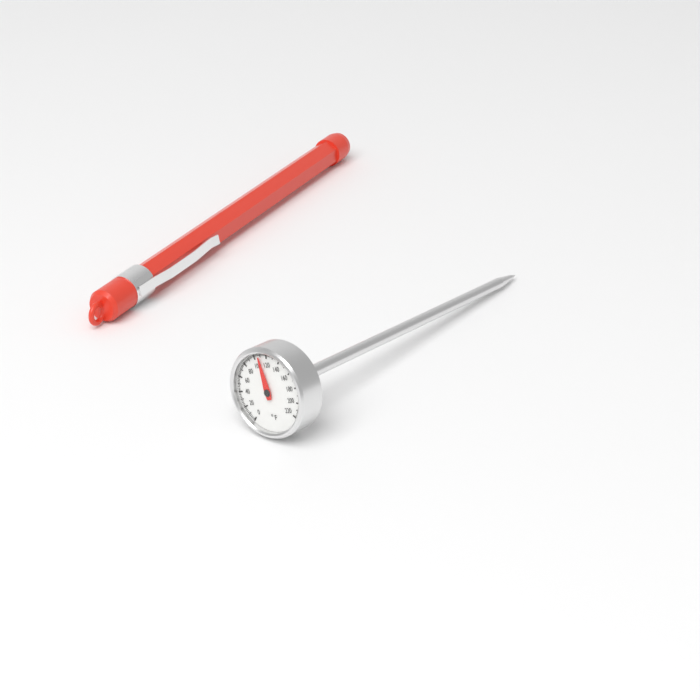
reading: 108 °F
